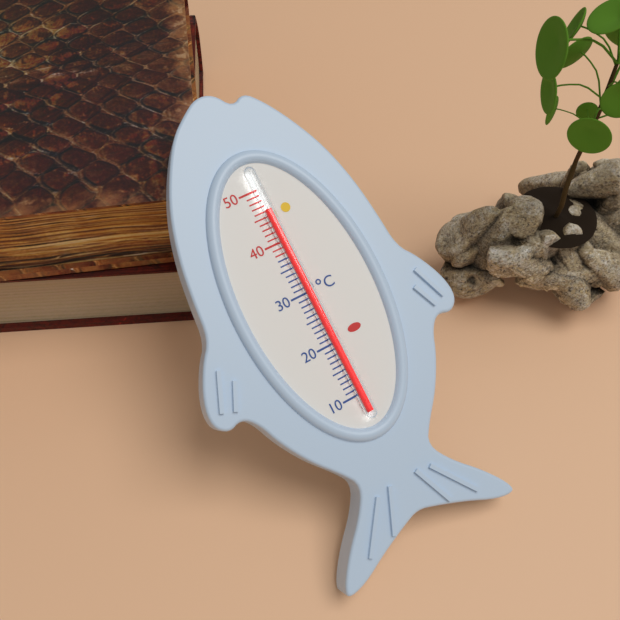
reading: 46 °C
